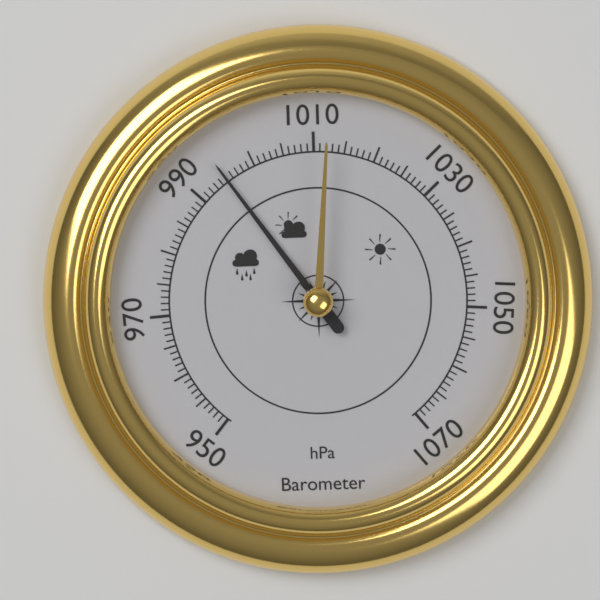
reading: 995 hPa
